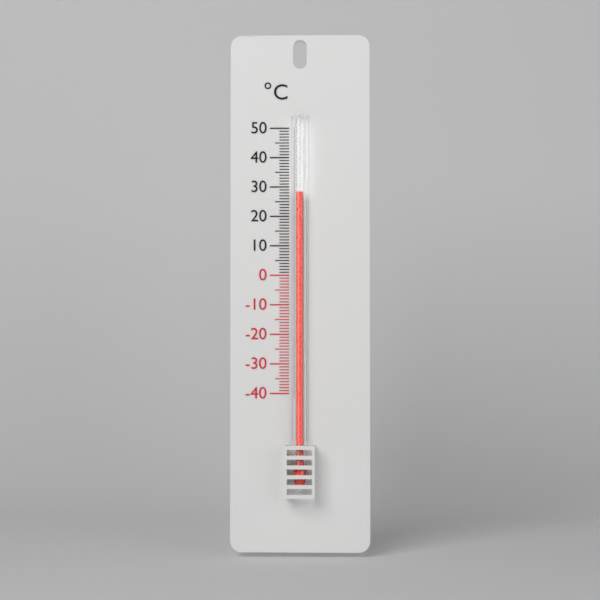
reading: 28 °C
